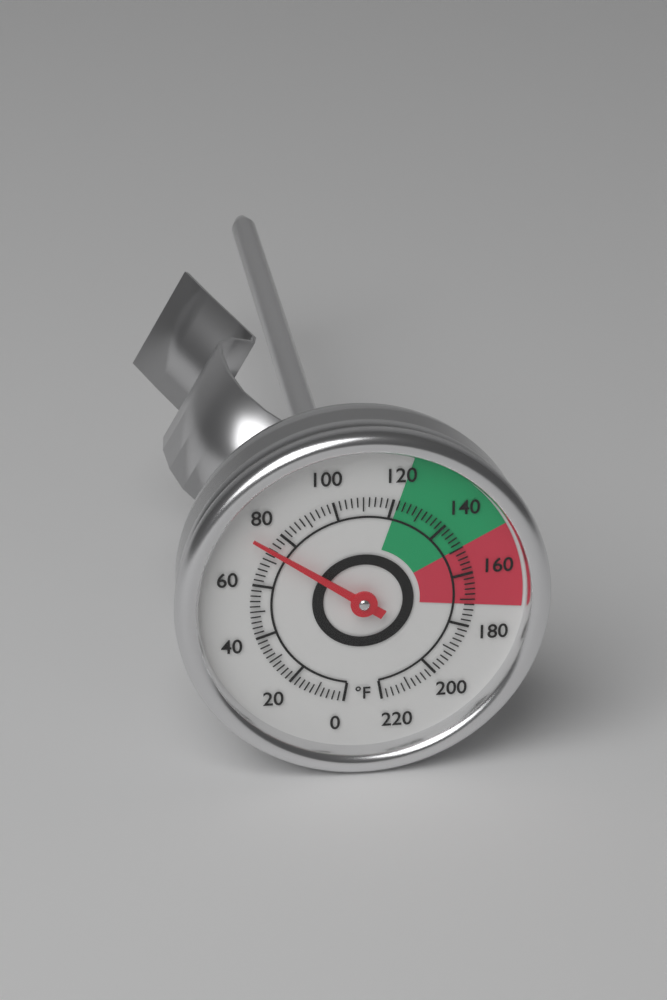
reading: 74 °F
